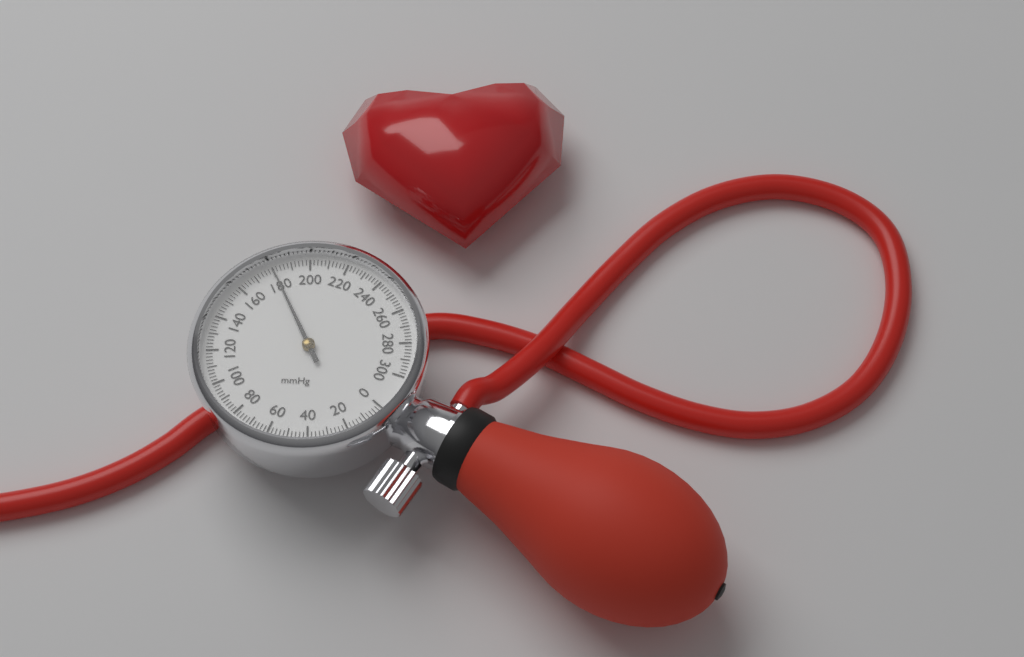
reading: 180 mmHg
